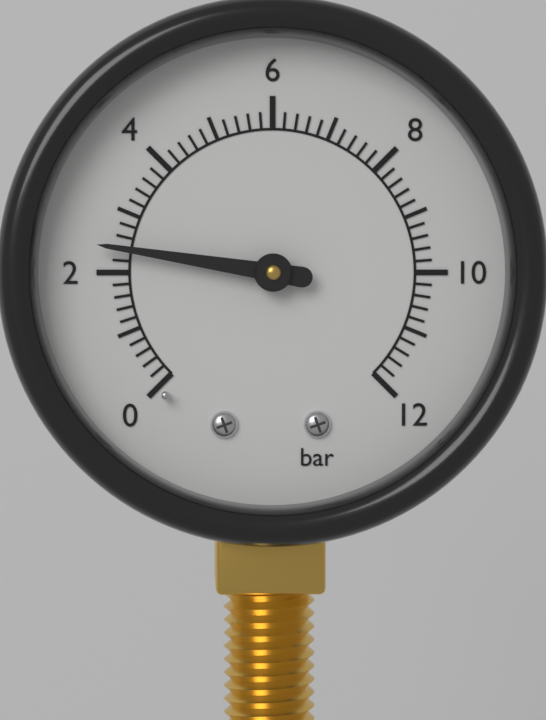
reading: 2.4 bar
